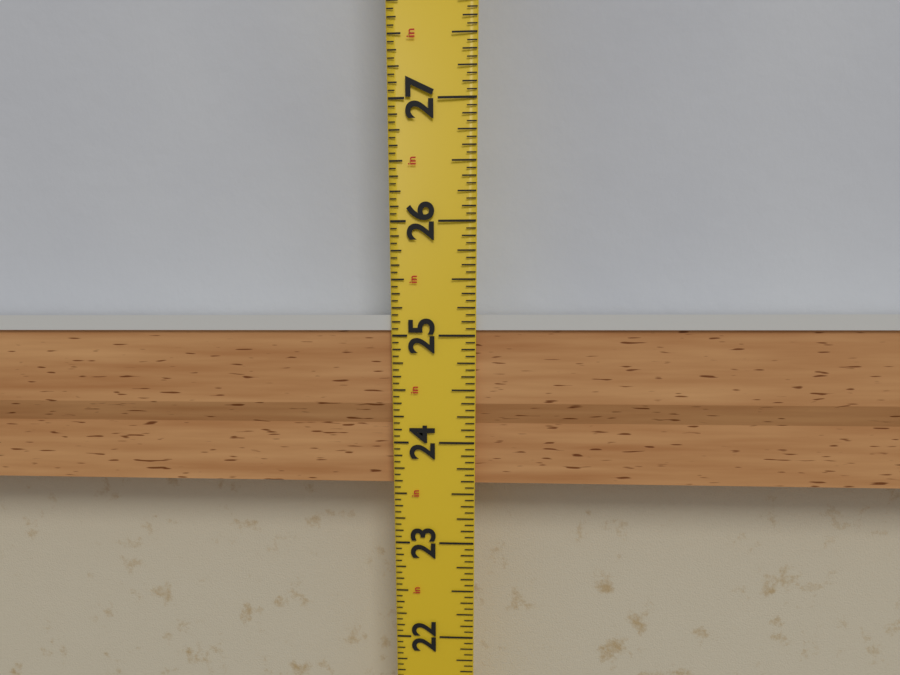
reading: 25.1875 in
